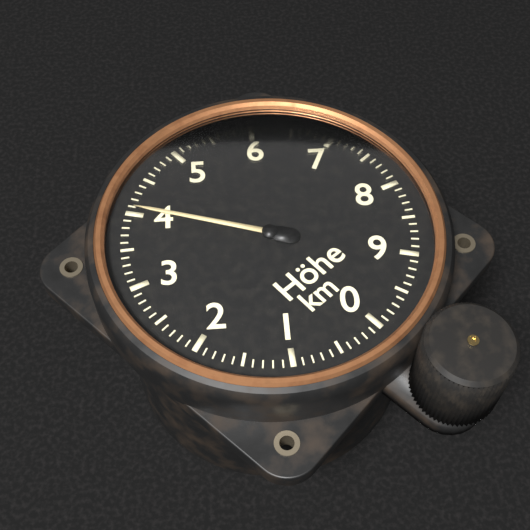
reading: 4.1 km
